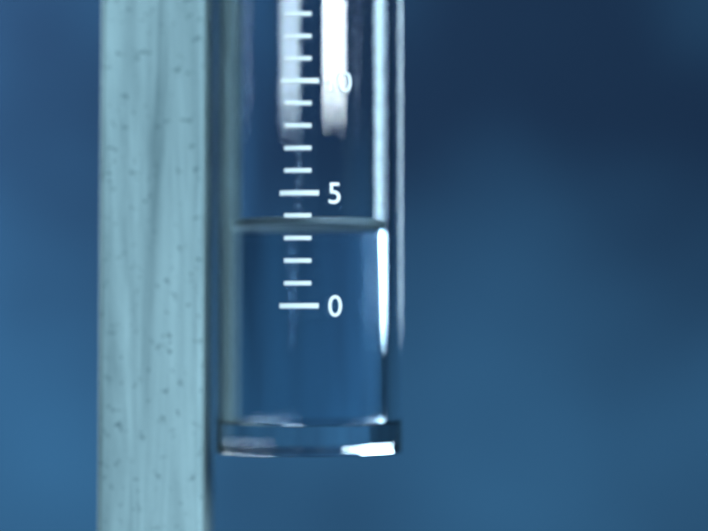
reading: 4 mm
